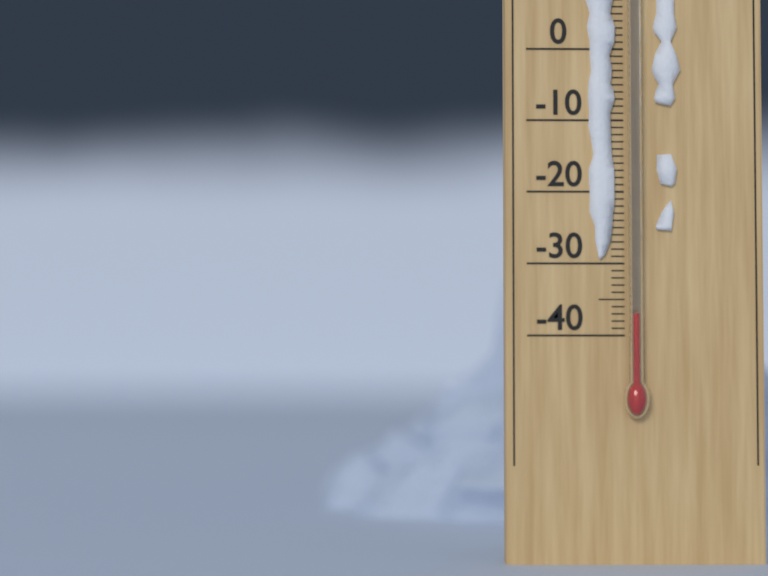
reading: -37 °C
